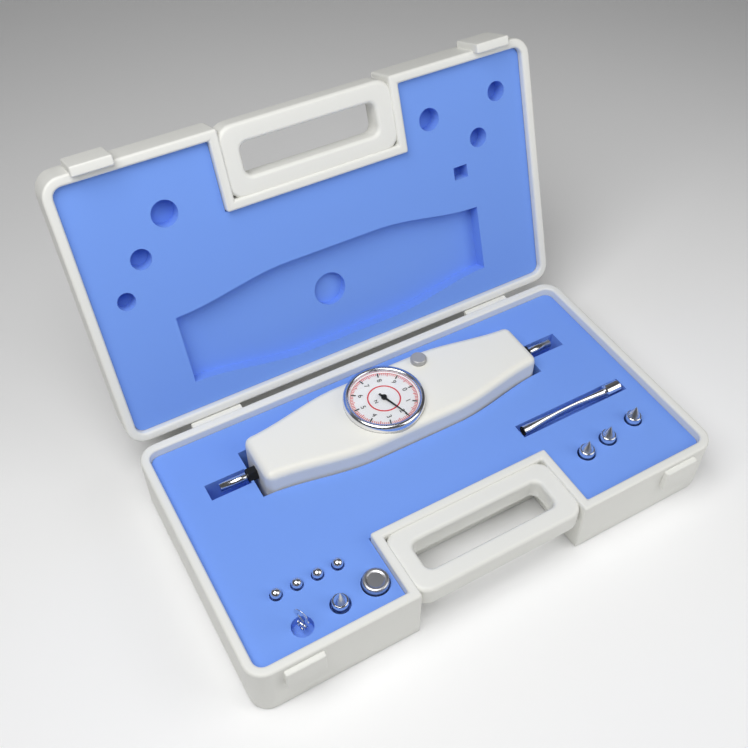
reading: 2.0 N
